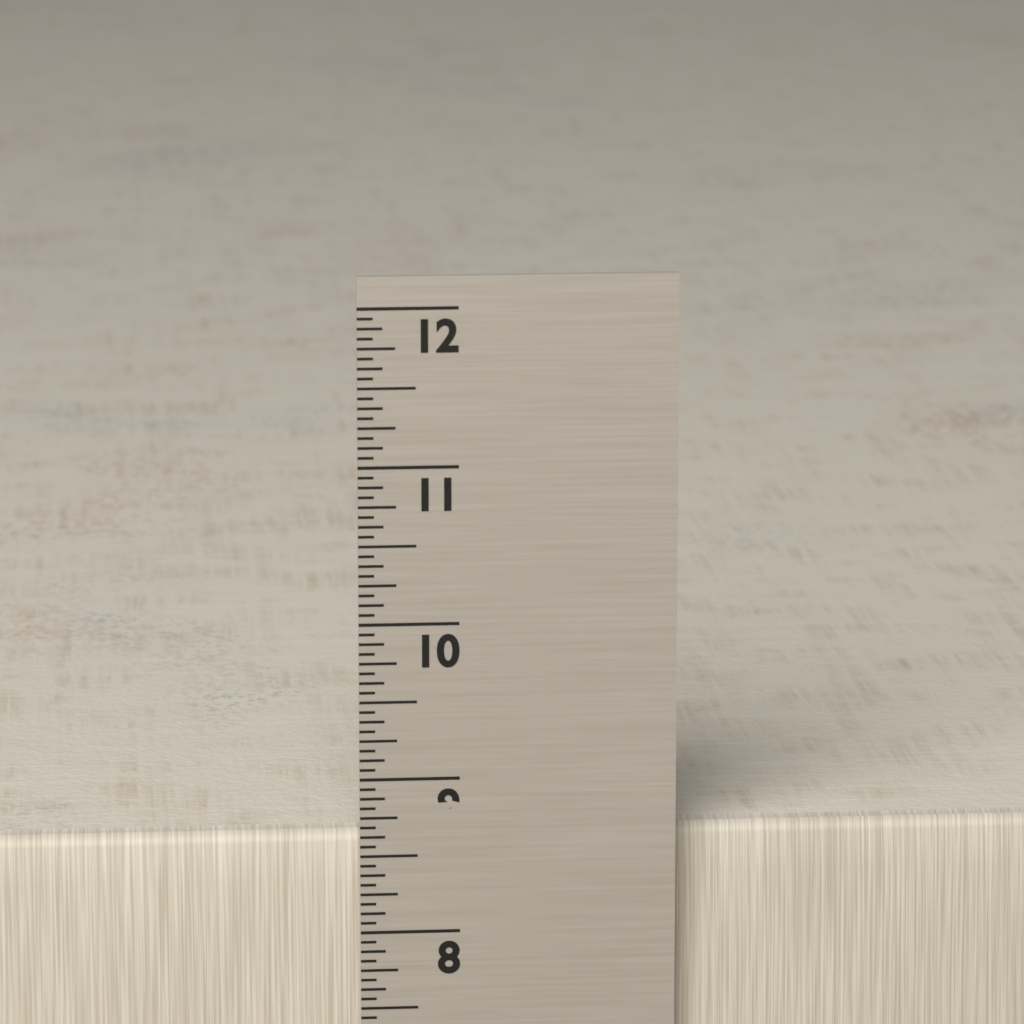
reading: 8.6250 in
